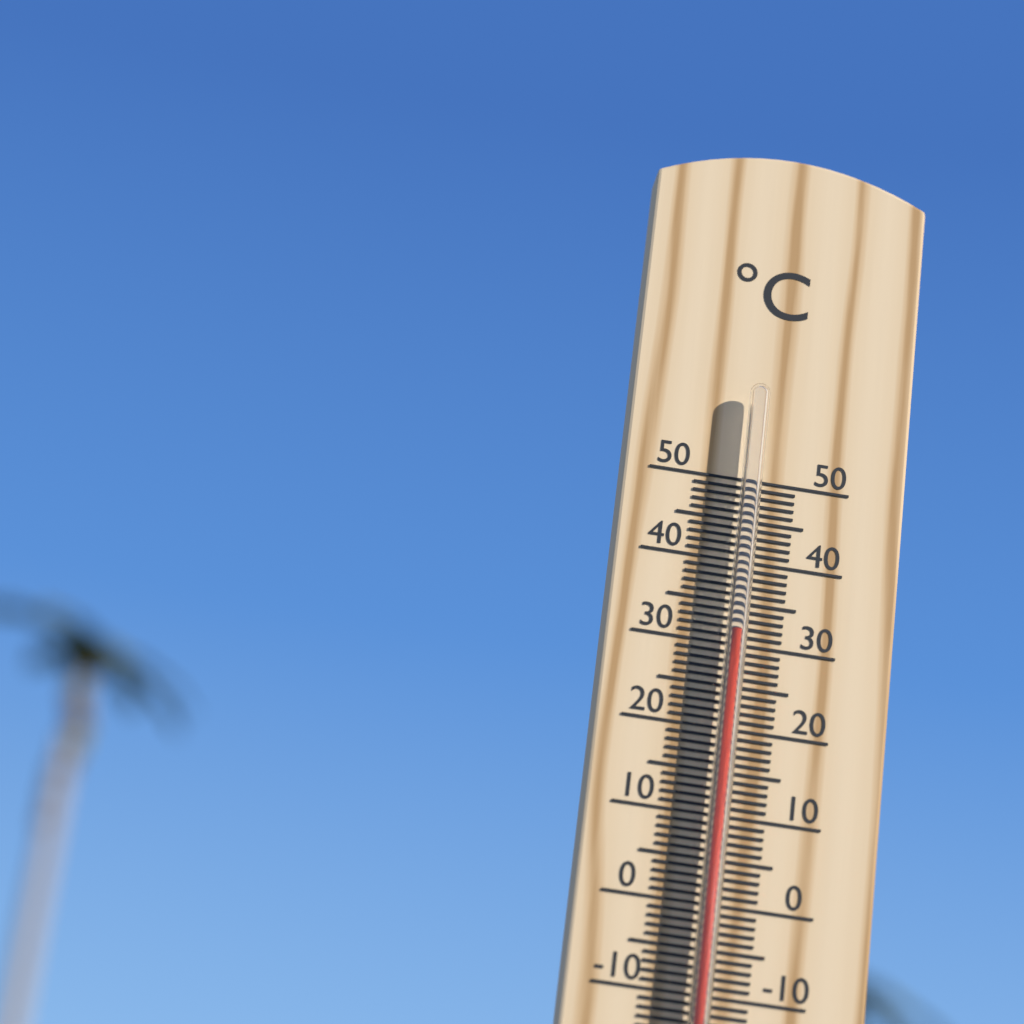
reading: 31 °C
